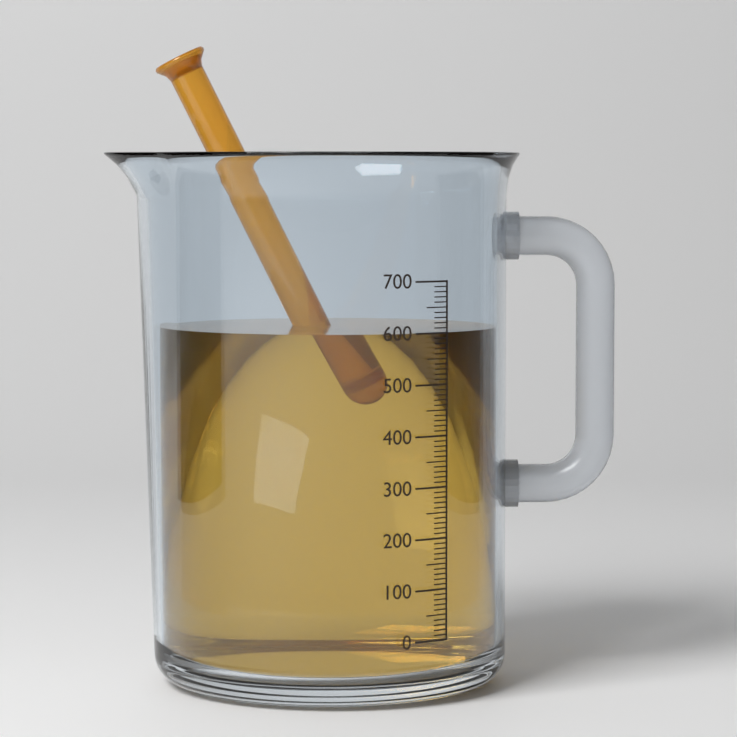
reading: 600 (no unit)
